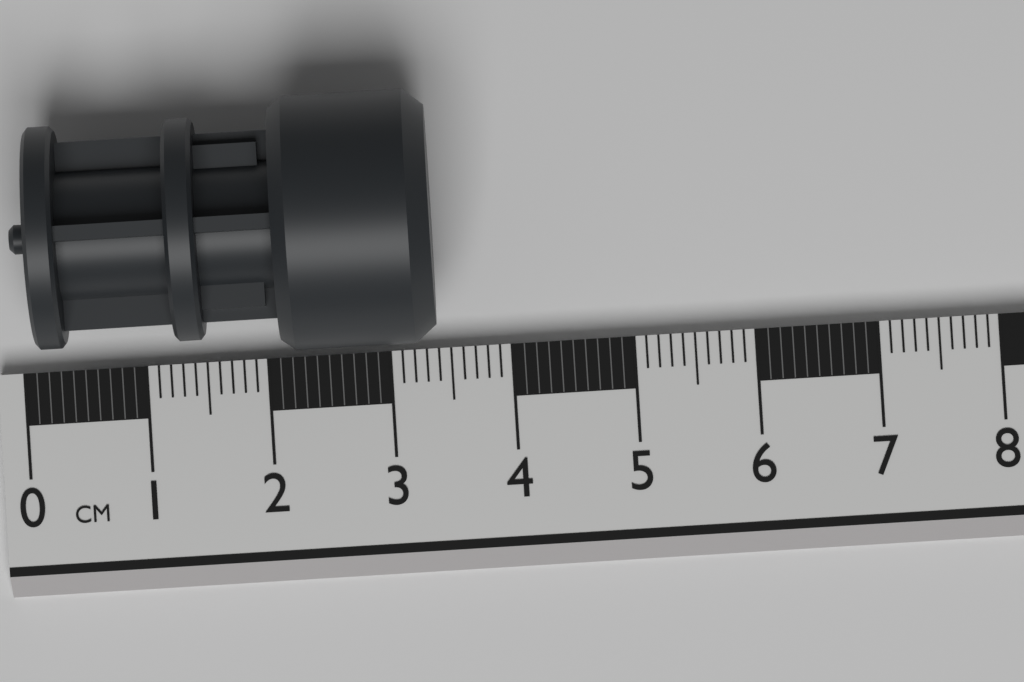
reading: 3.4 cm
